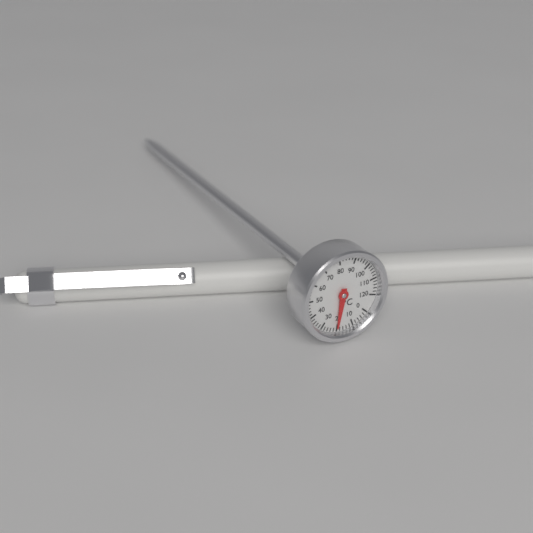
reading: 20 °C
